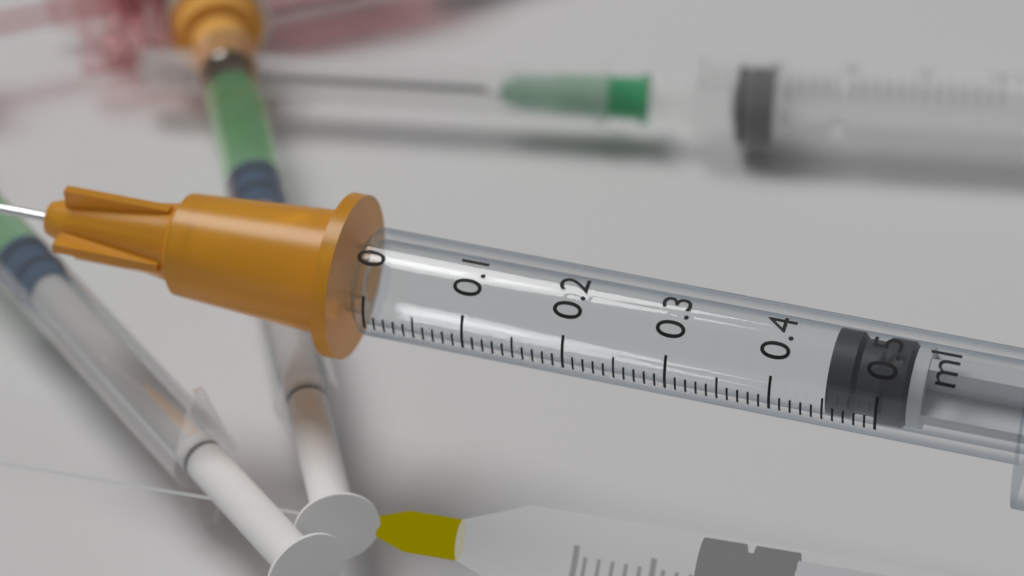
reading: 0.45 ml
